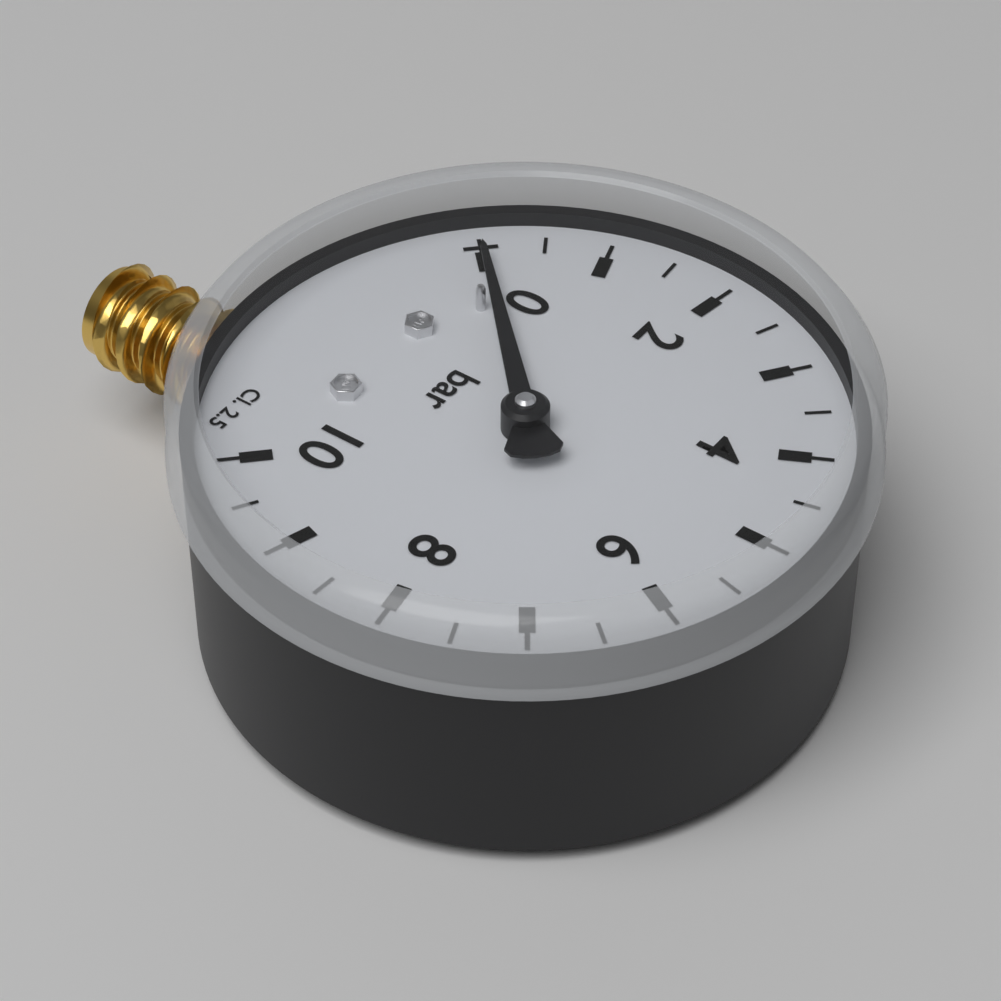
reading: 0.0 bar
